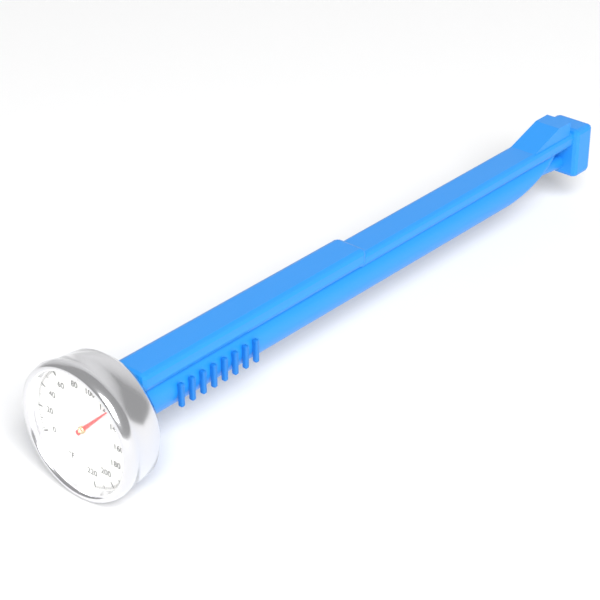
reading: 124 °F
